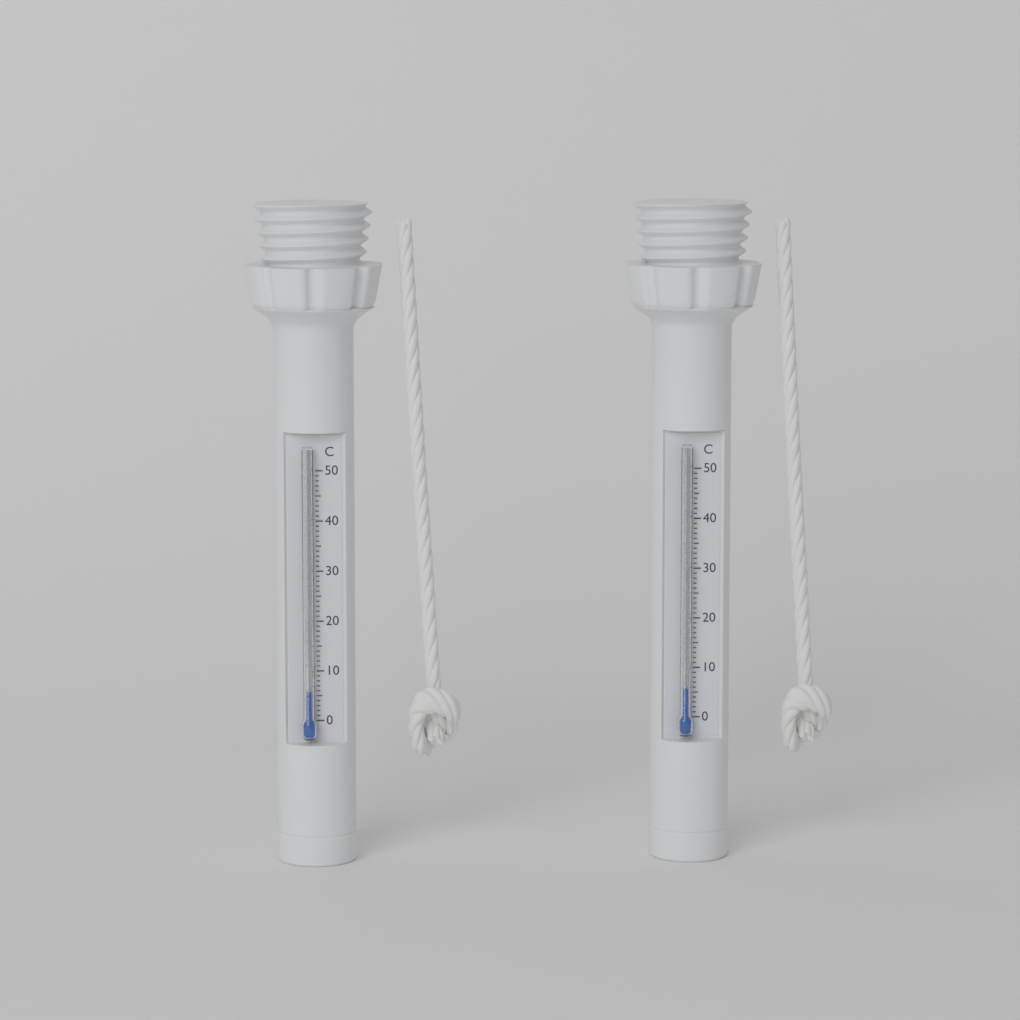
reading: 6 °C
